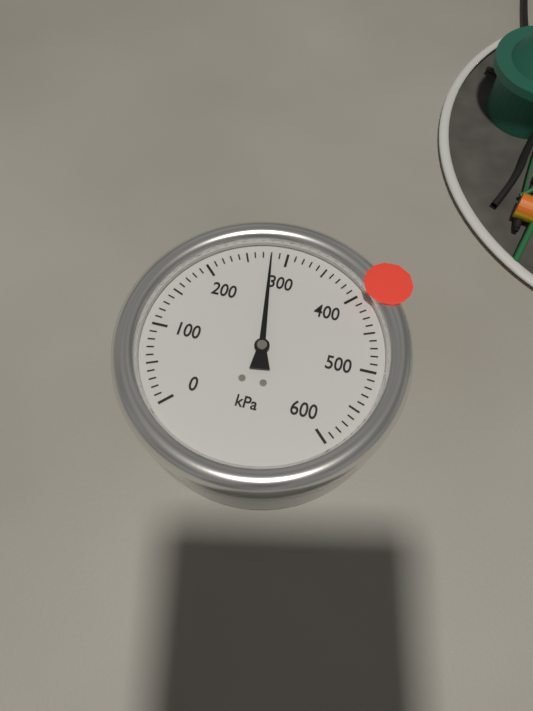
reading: 280 kPa
